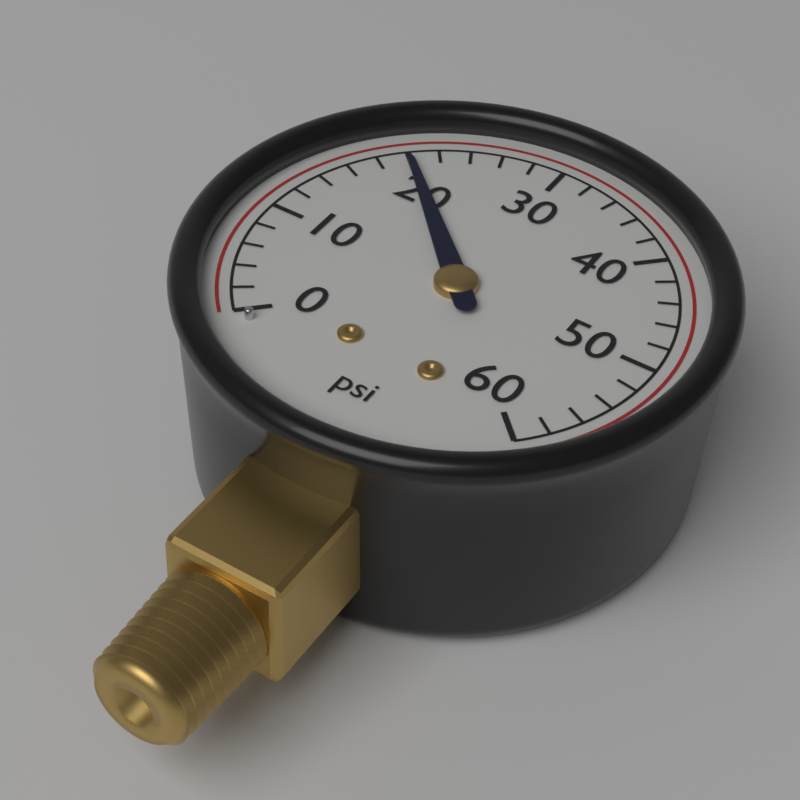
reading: 20 psi
